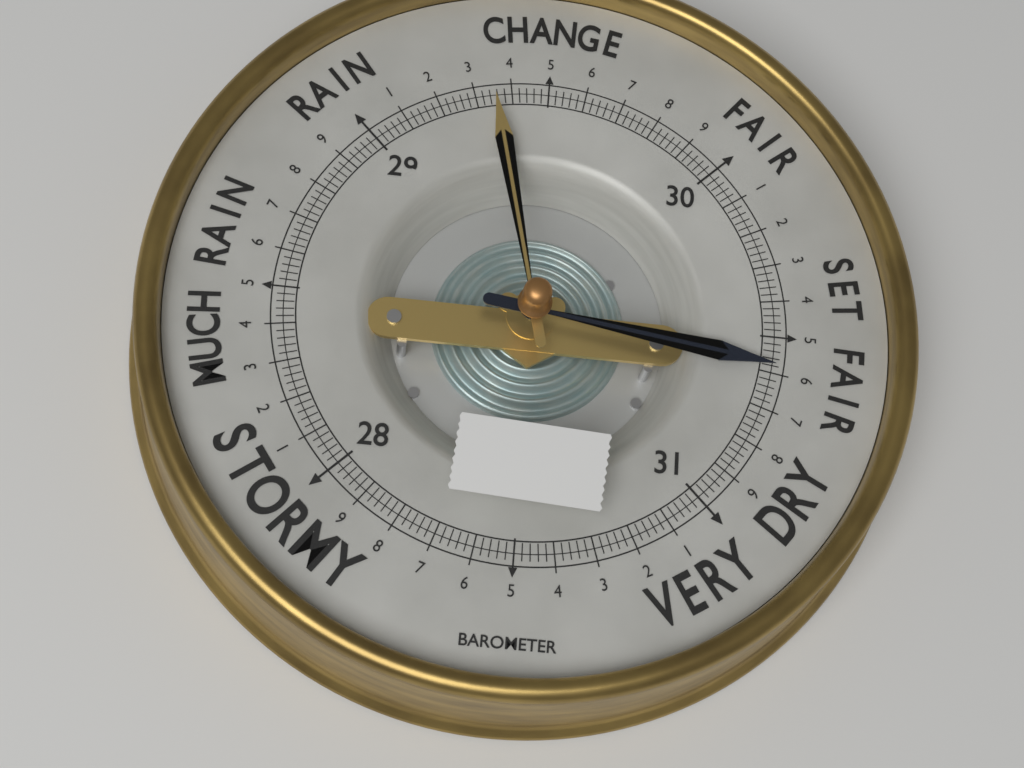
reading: 30.58 (no unit)
